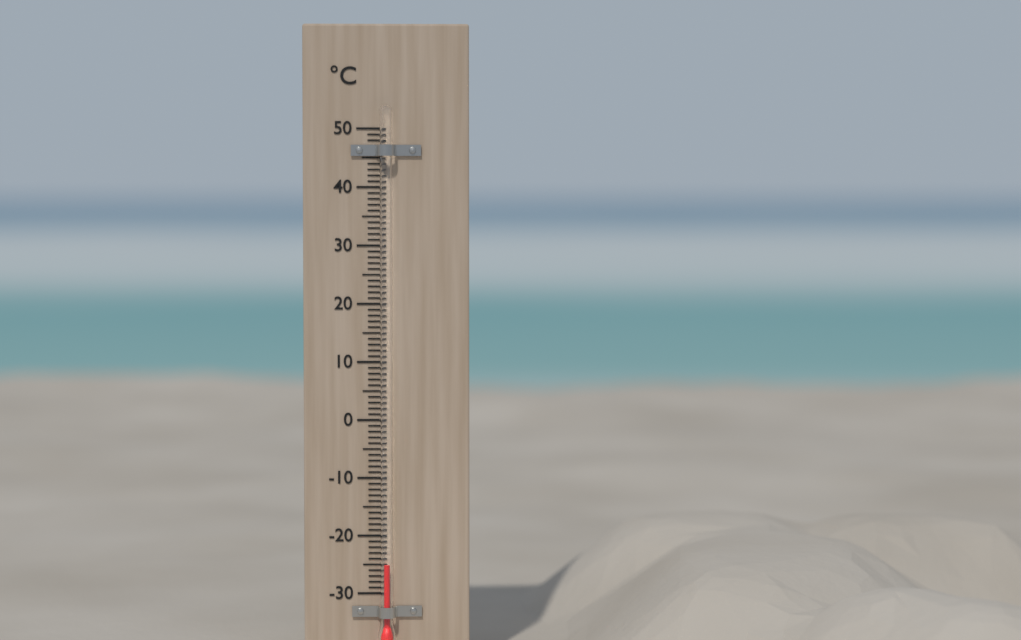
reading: -25 °C
